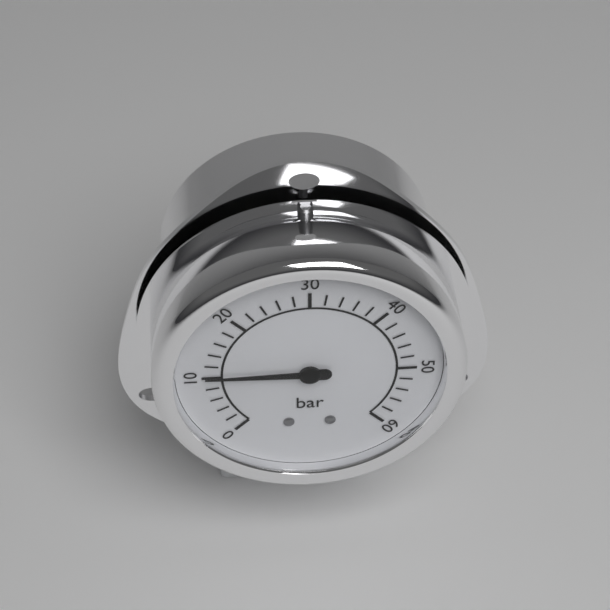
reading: 10 bar
